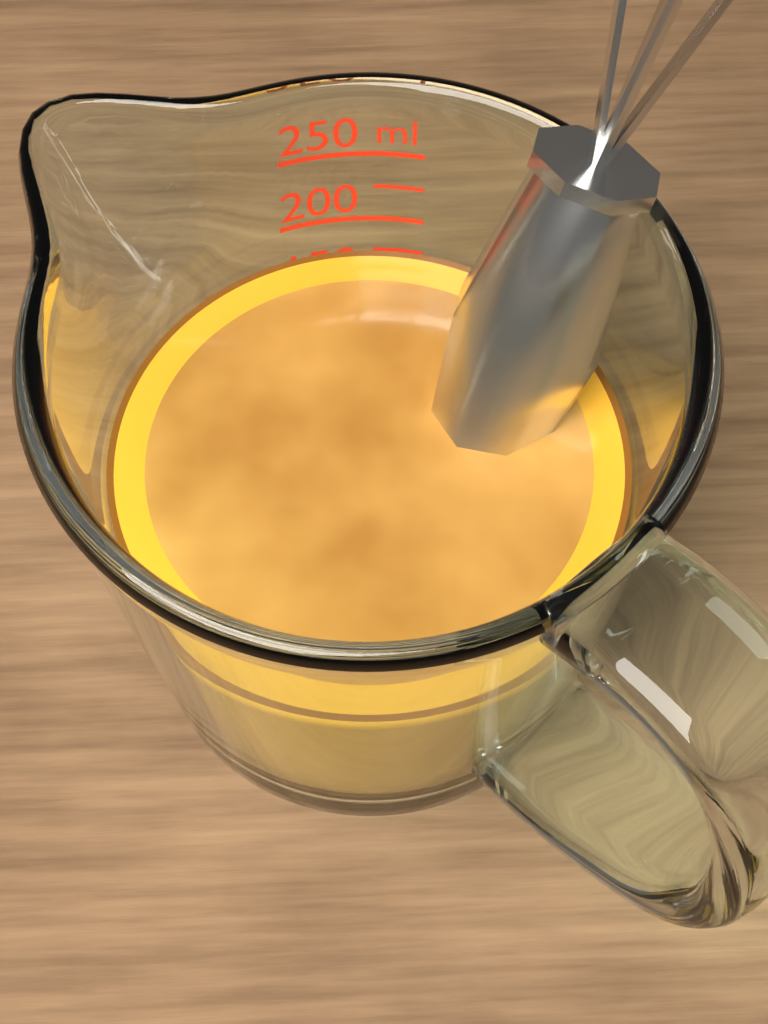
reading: 175 ml
